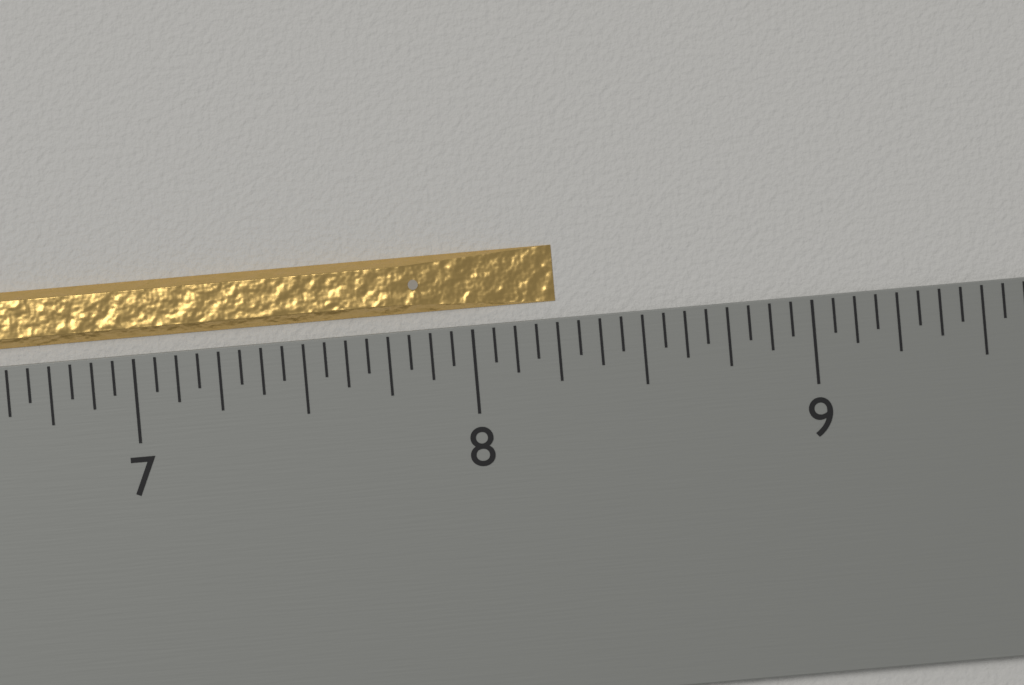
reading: 8.2500 inch
